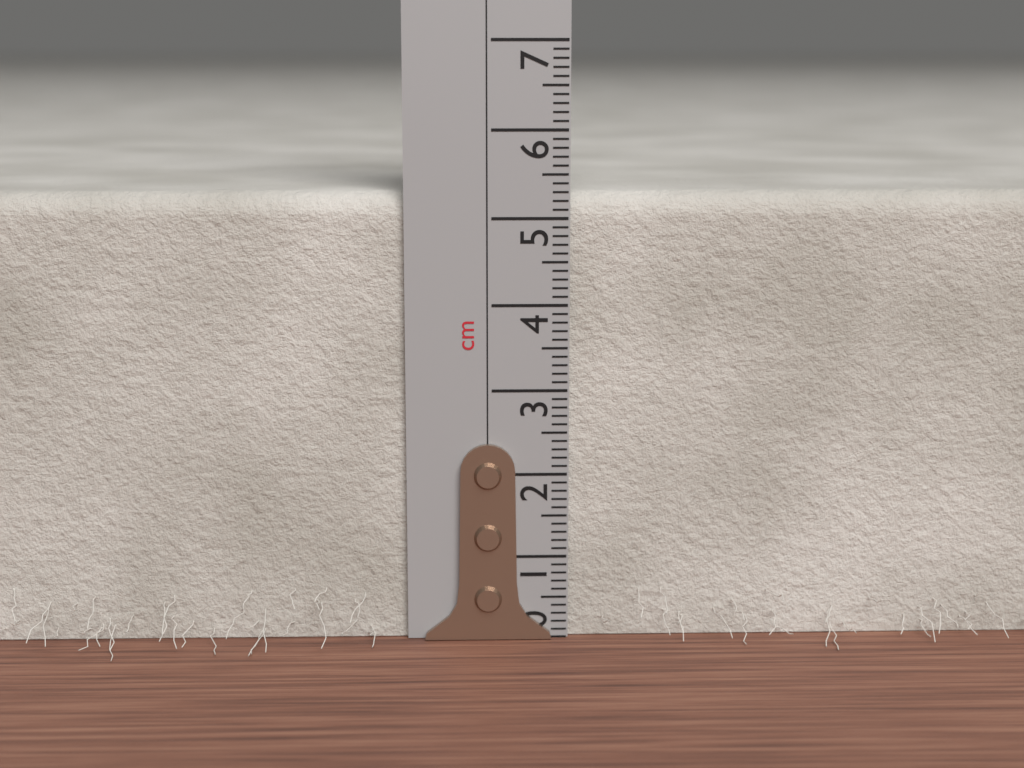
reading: 5.3 cm
